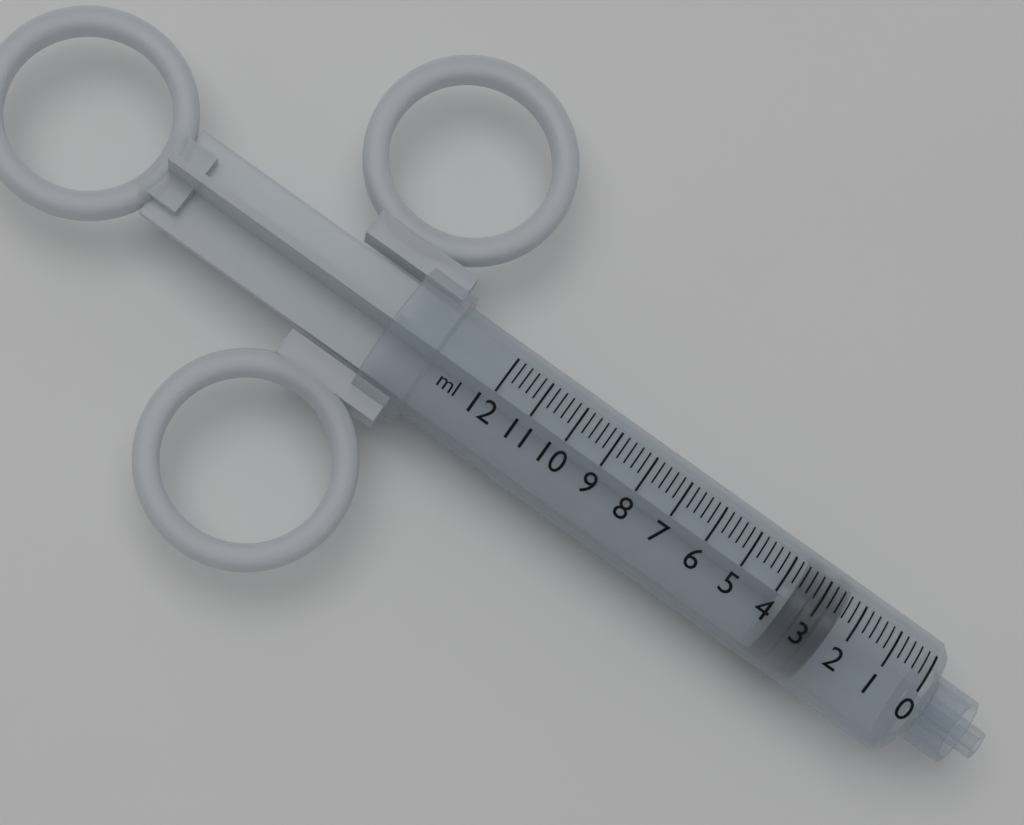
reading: 2.4 ml
